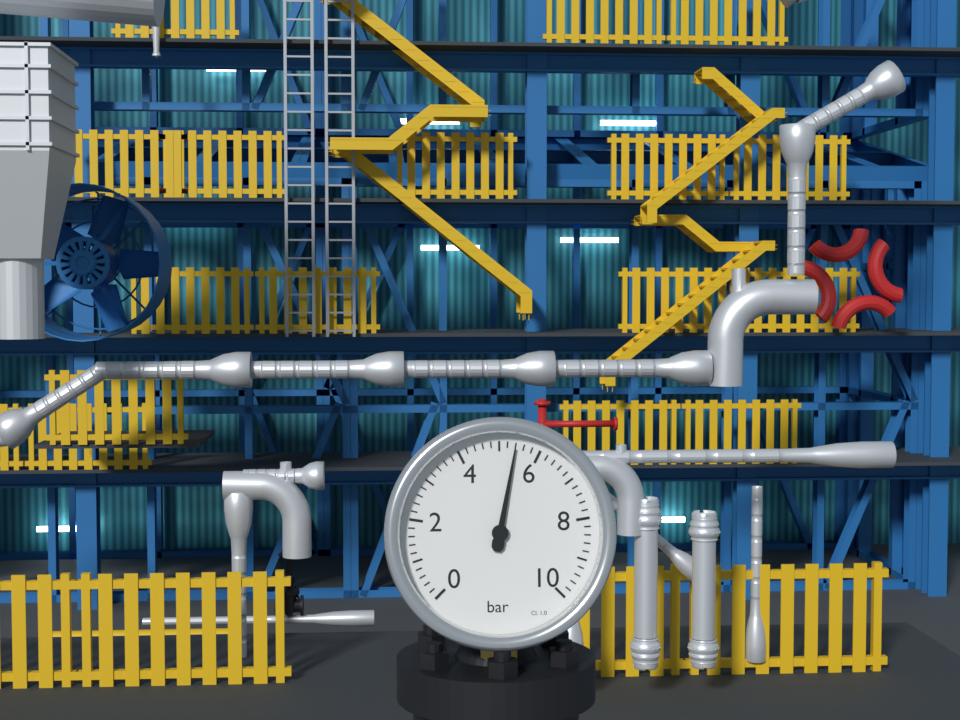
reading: 5.4 bar
